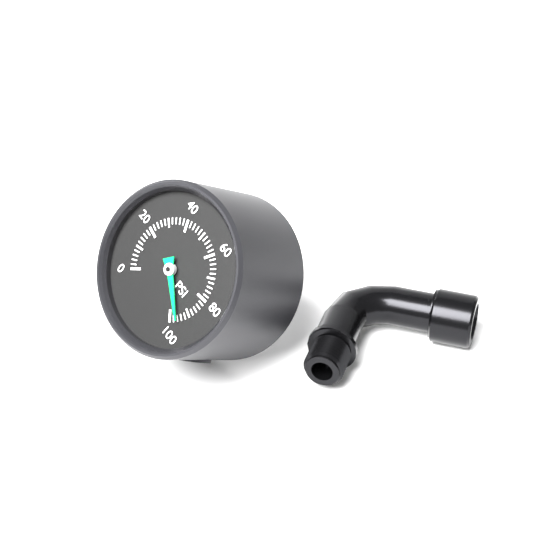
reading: 96 psi
